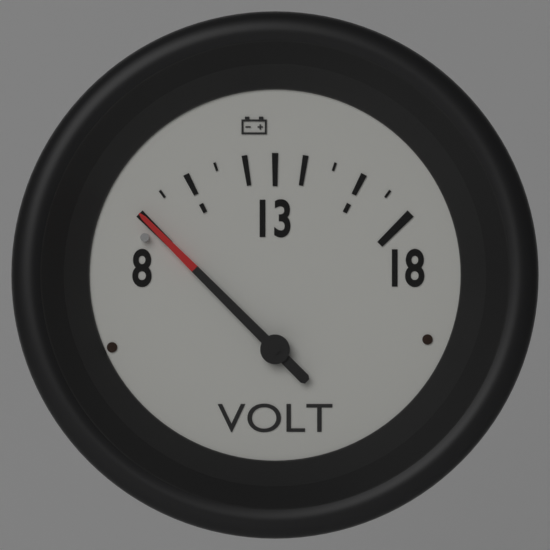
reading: 8 V
